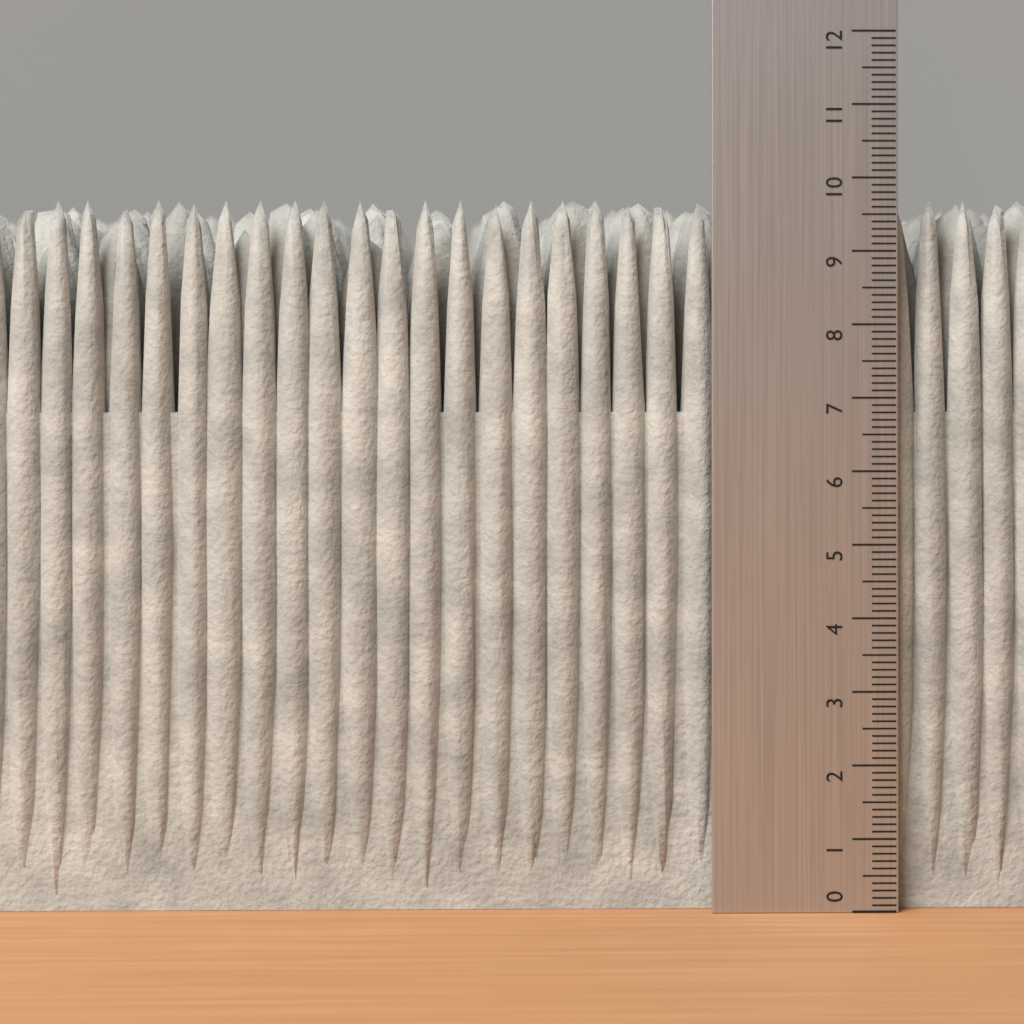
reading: 9.7 (no unit)
